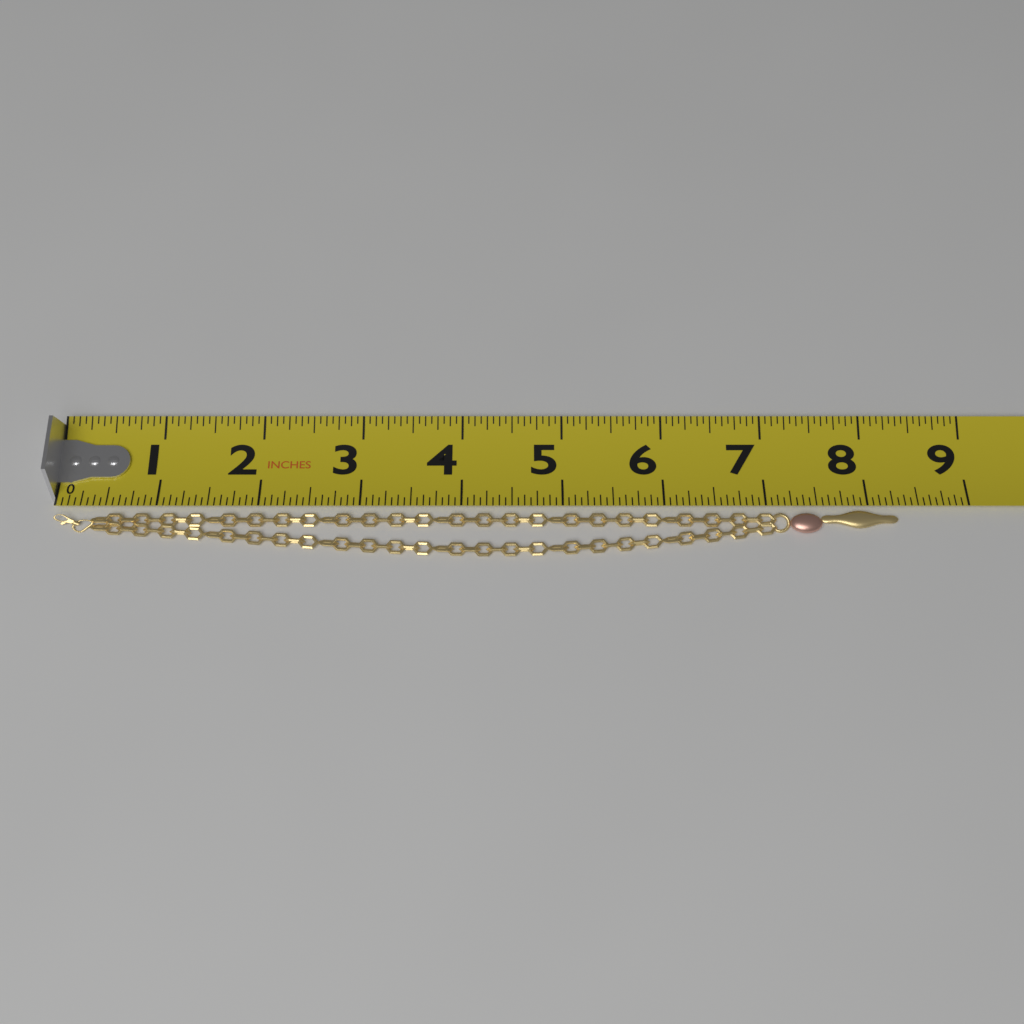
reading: 8.3000 in
